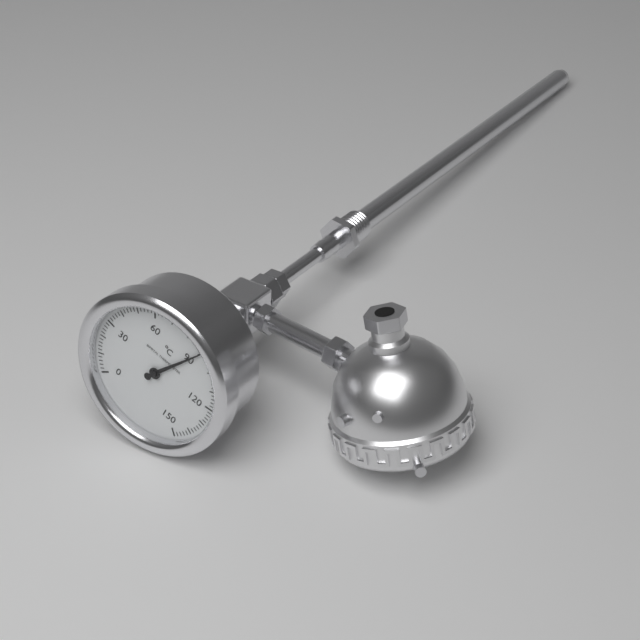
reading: 90 °C
